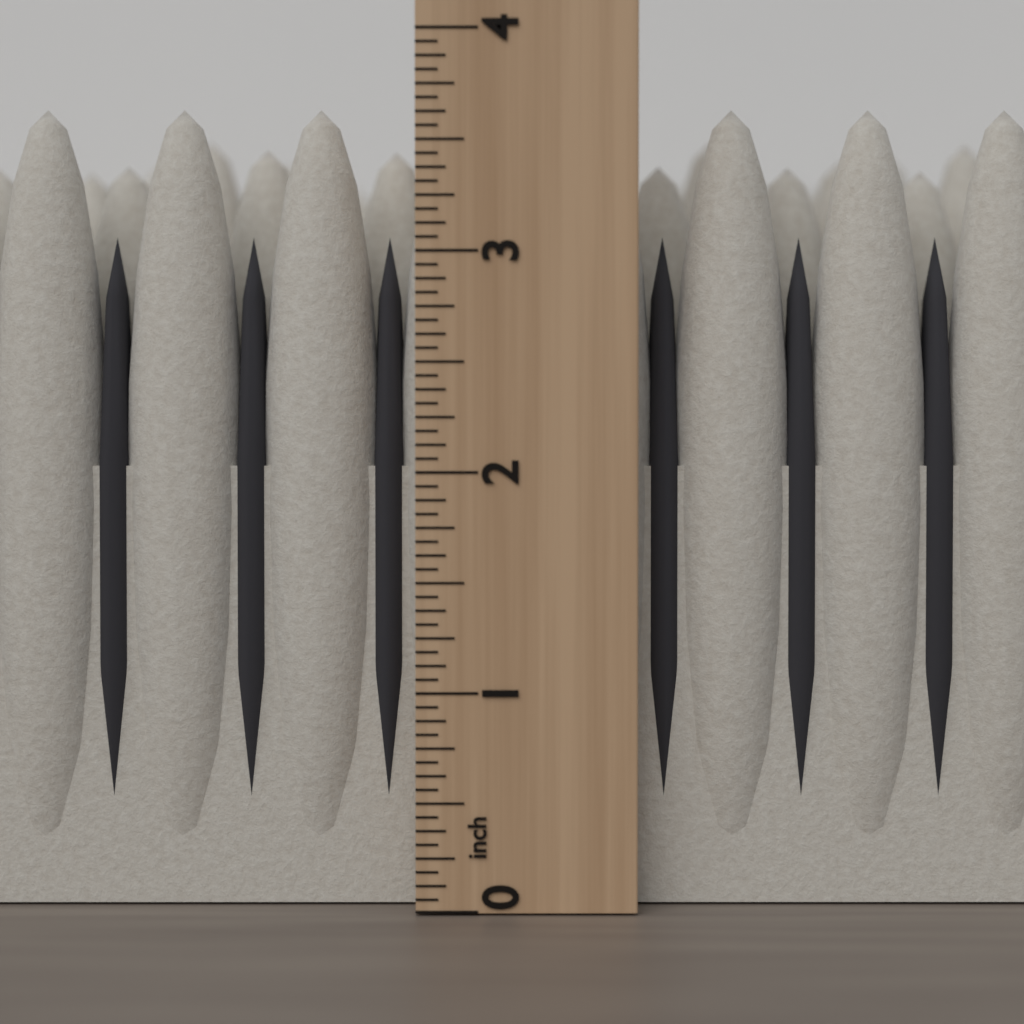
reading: 3.6875 inch
